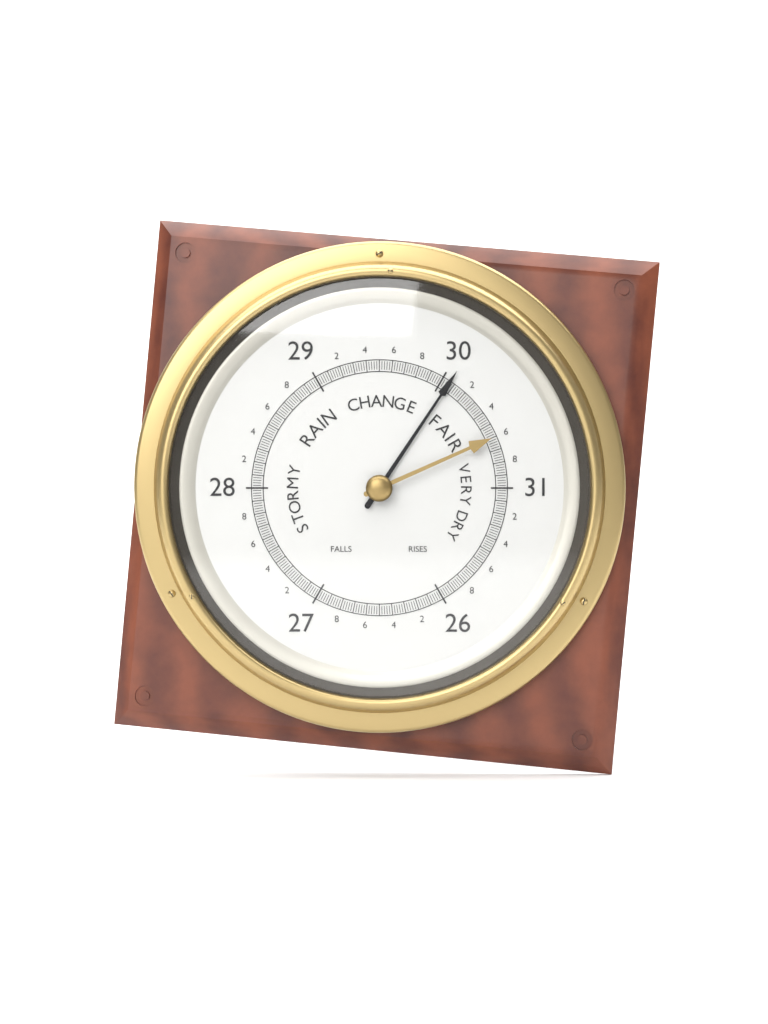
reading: 30.06 (no unit)
